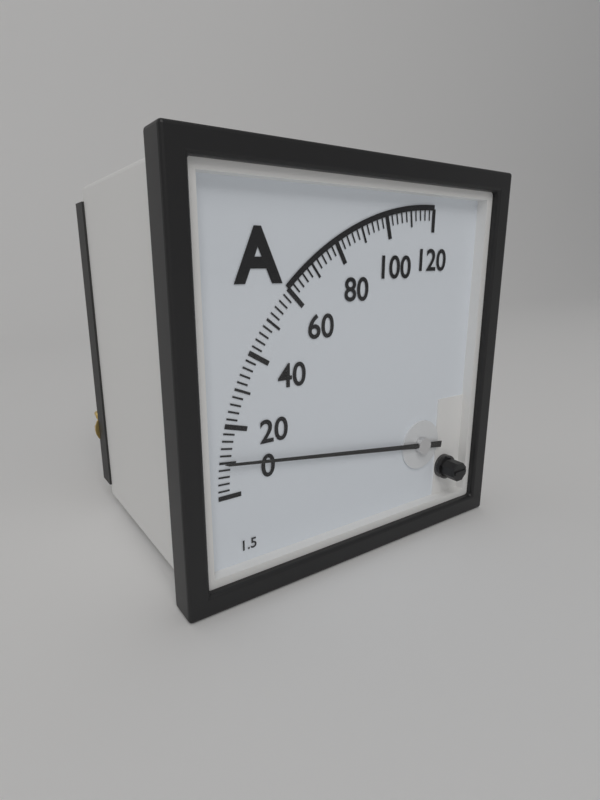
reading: 10 A
